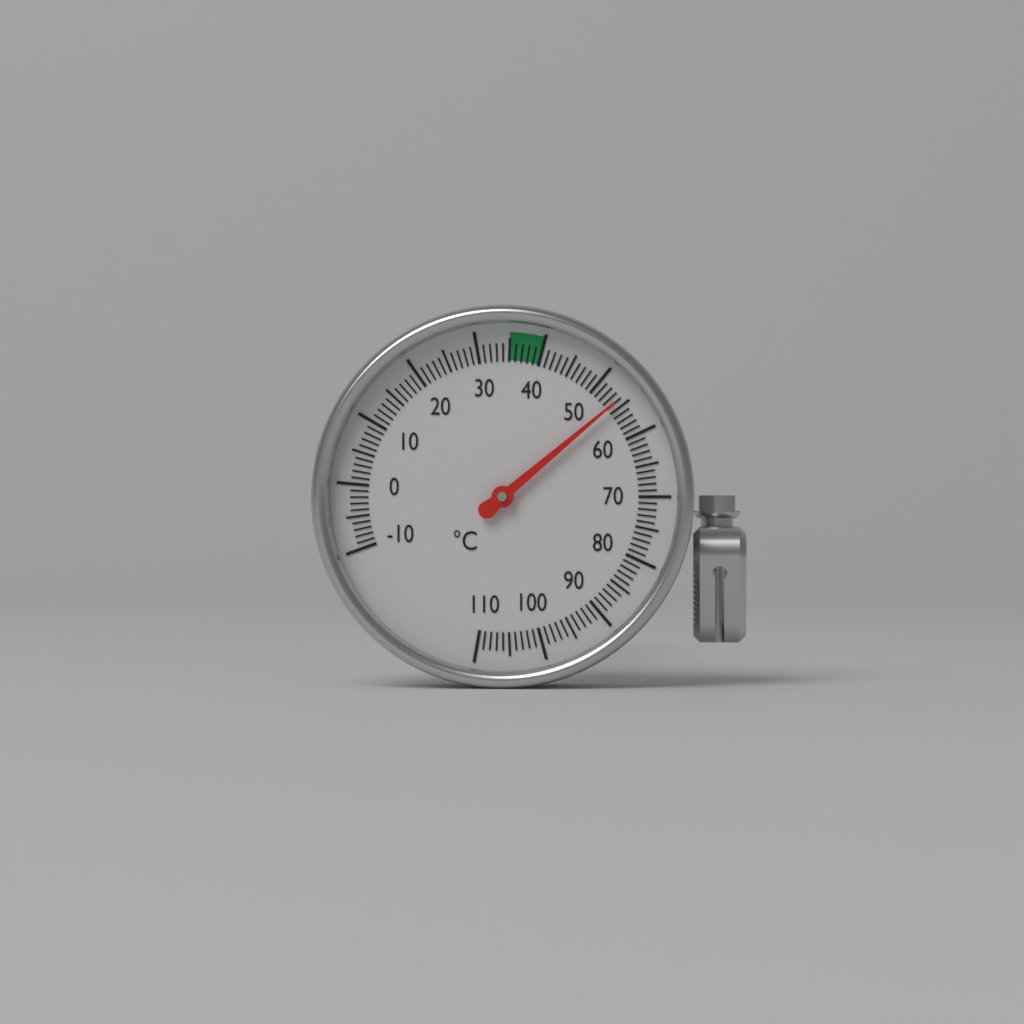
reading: 54 °C
